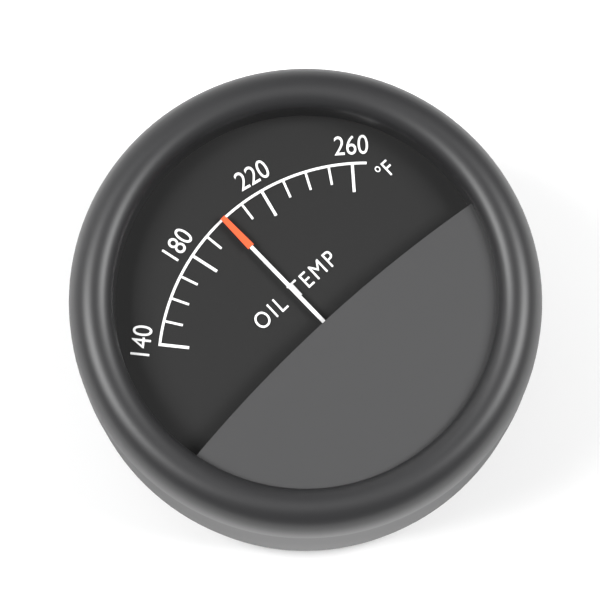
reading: 200 °F
